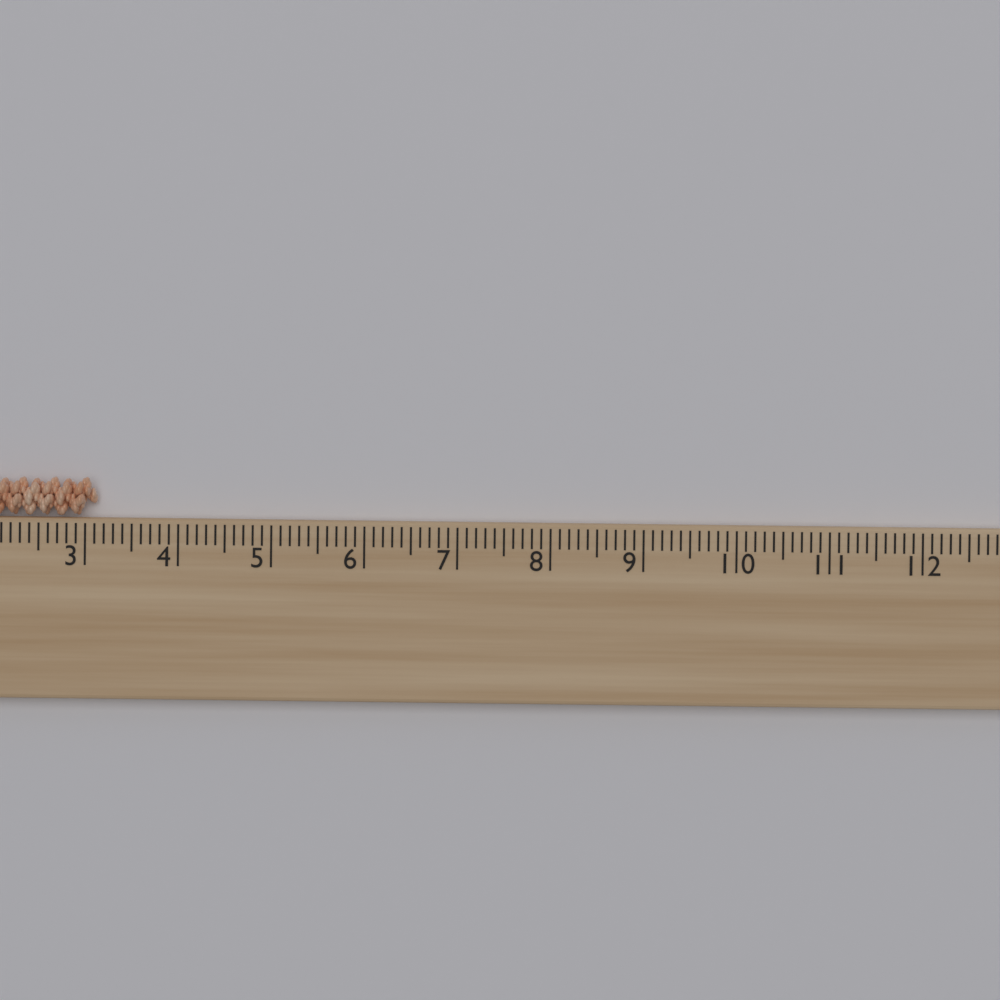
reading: 3.1 cm
